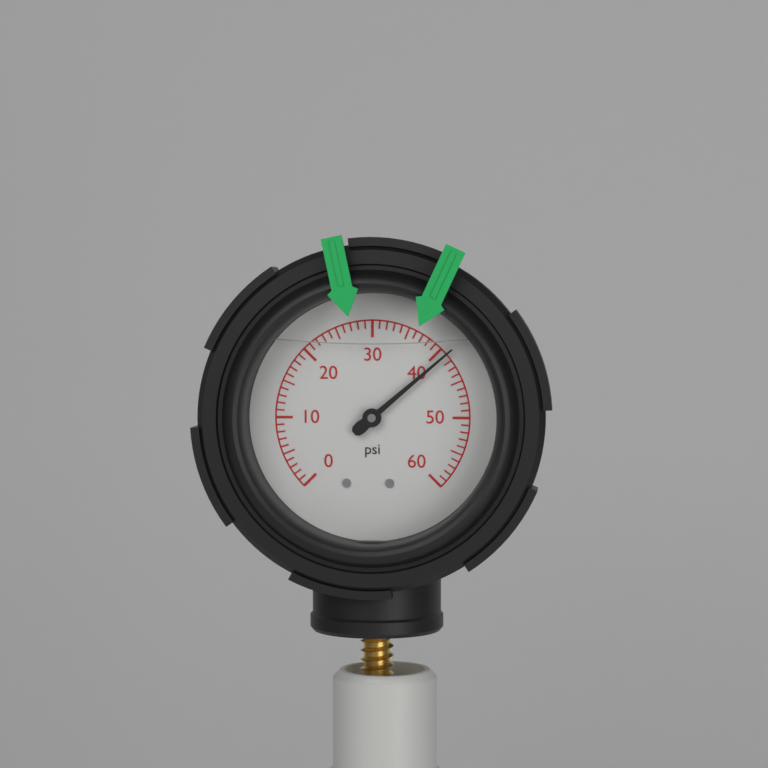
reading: 41 psi
